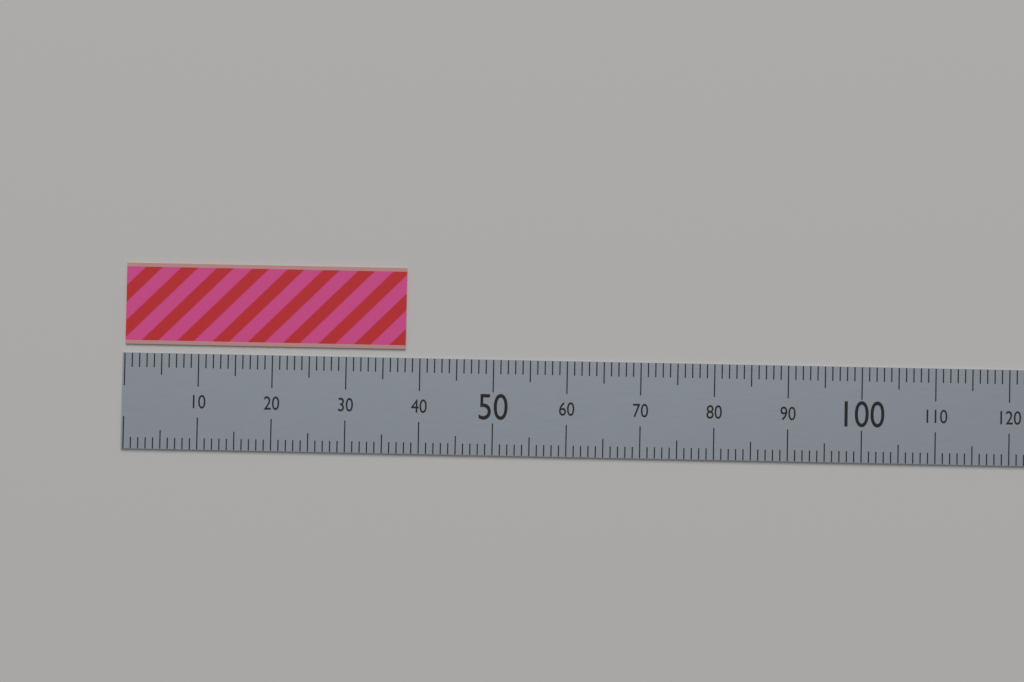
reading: 38 (no unit)
